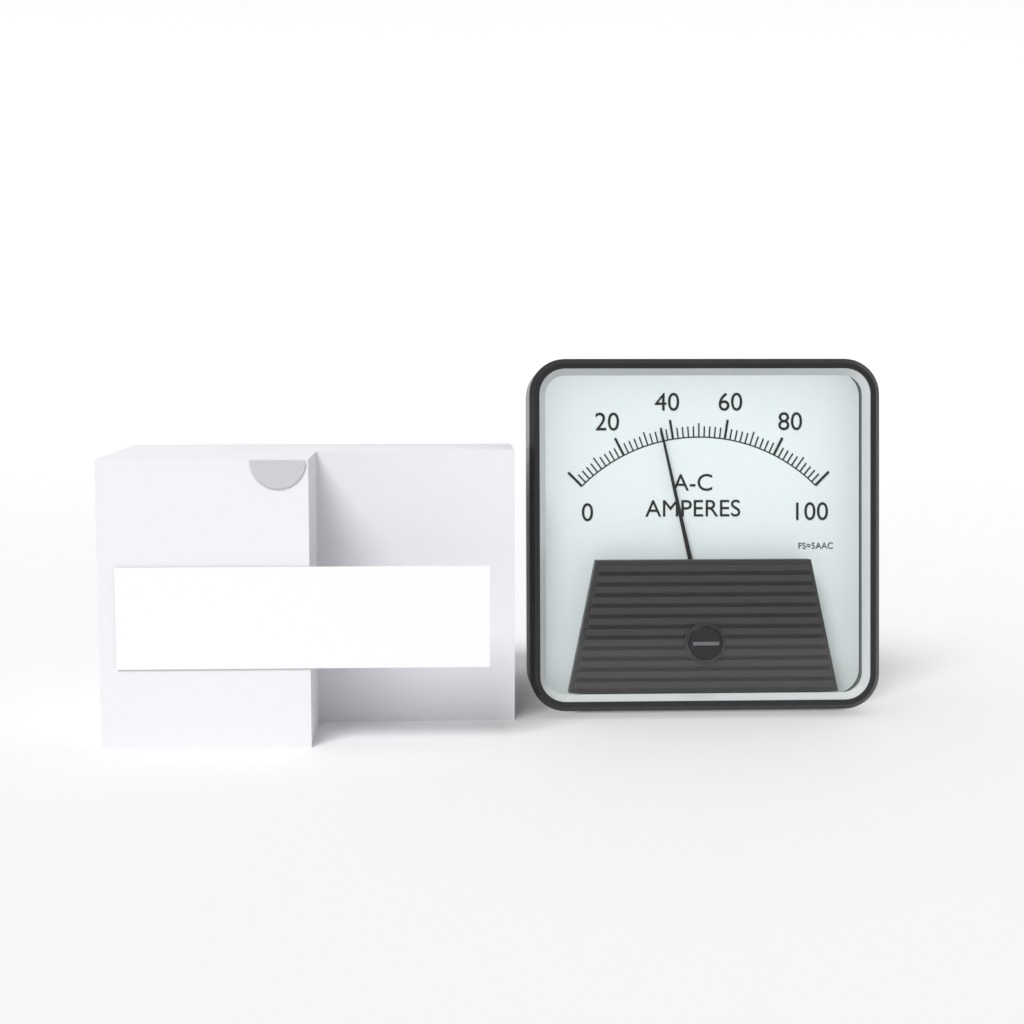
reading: 36 A
